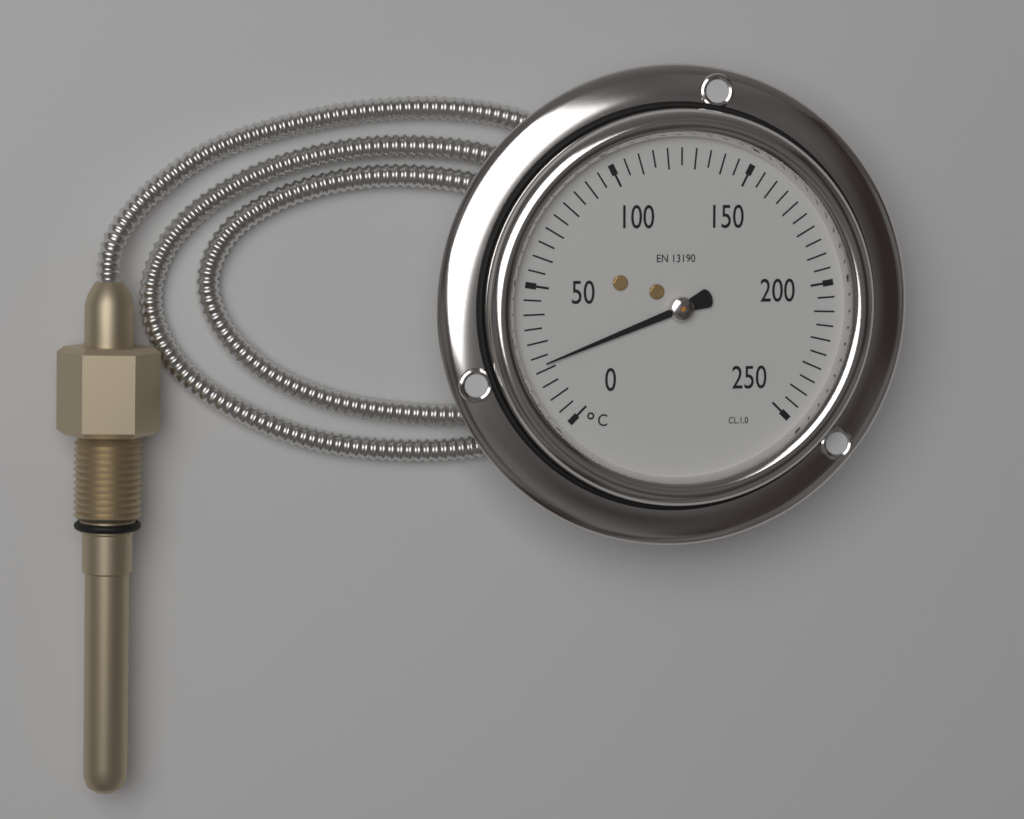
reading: 22 °C
